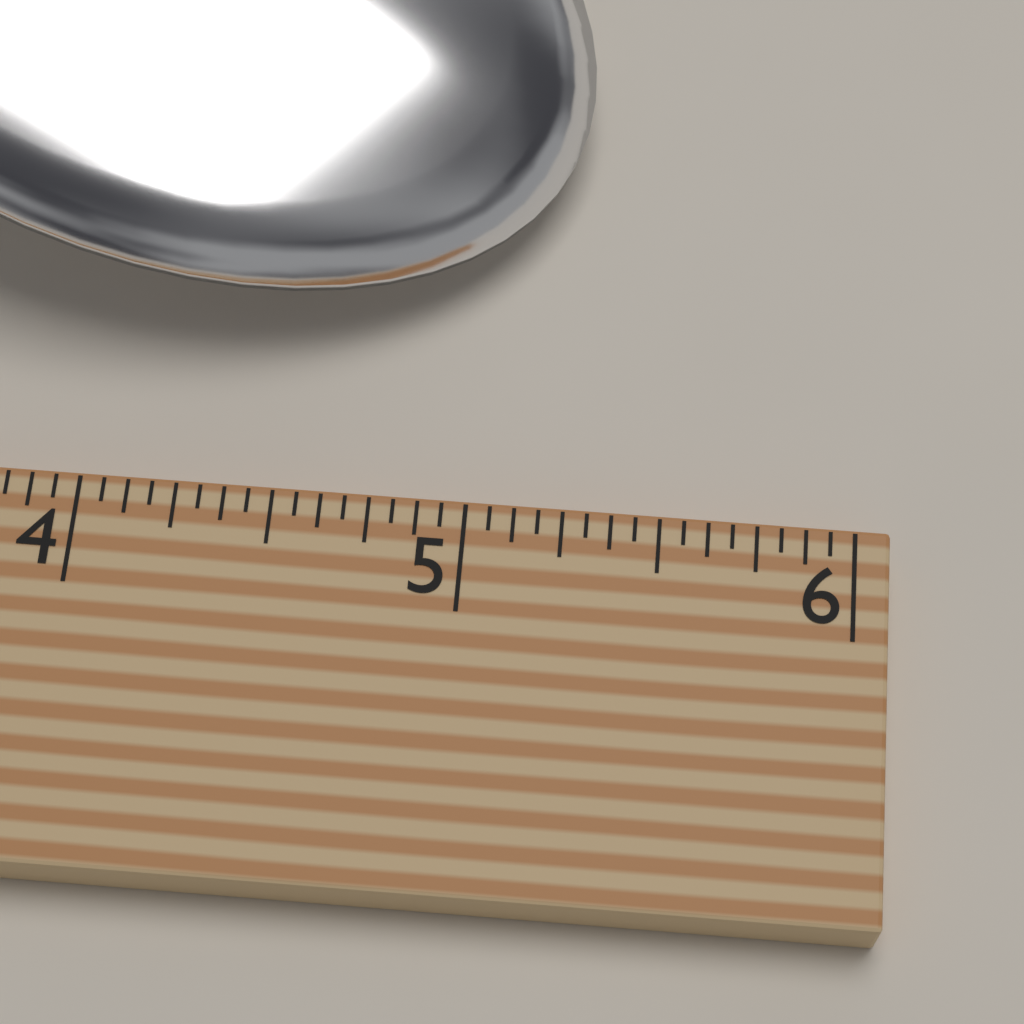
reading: 5.2500 (no unit)
